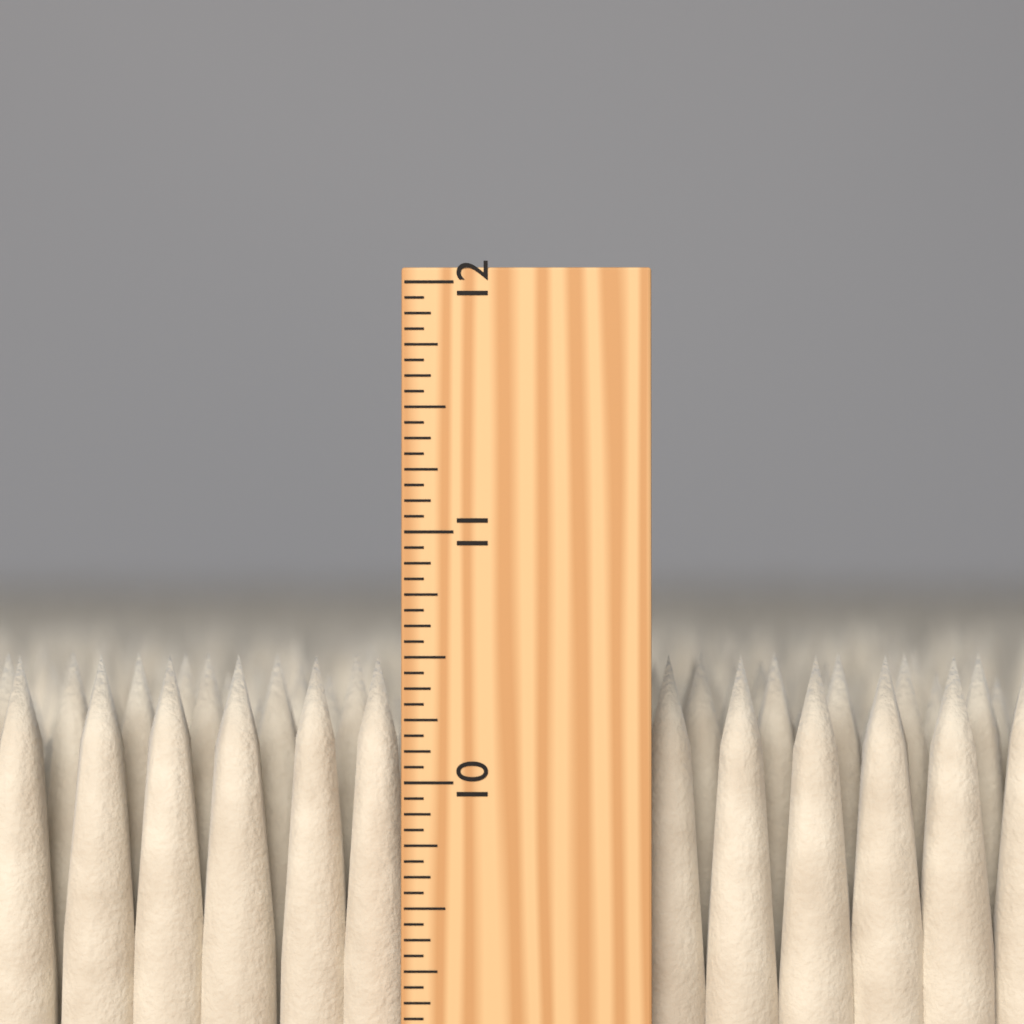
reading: 10.5000 inch
